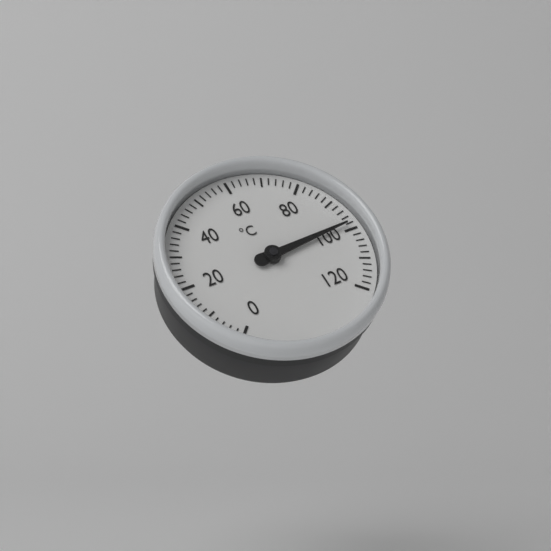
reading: 98 °C
